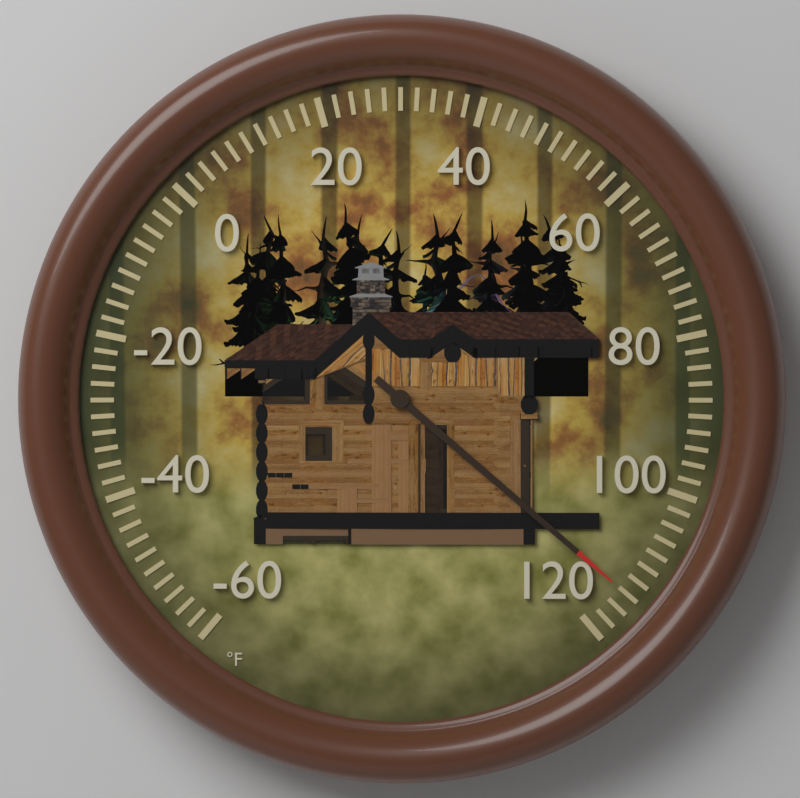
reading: 114 °F
